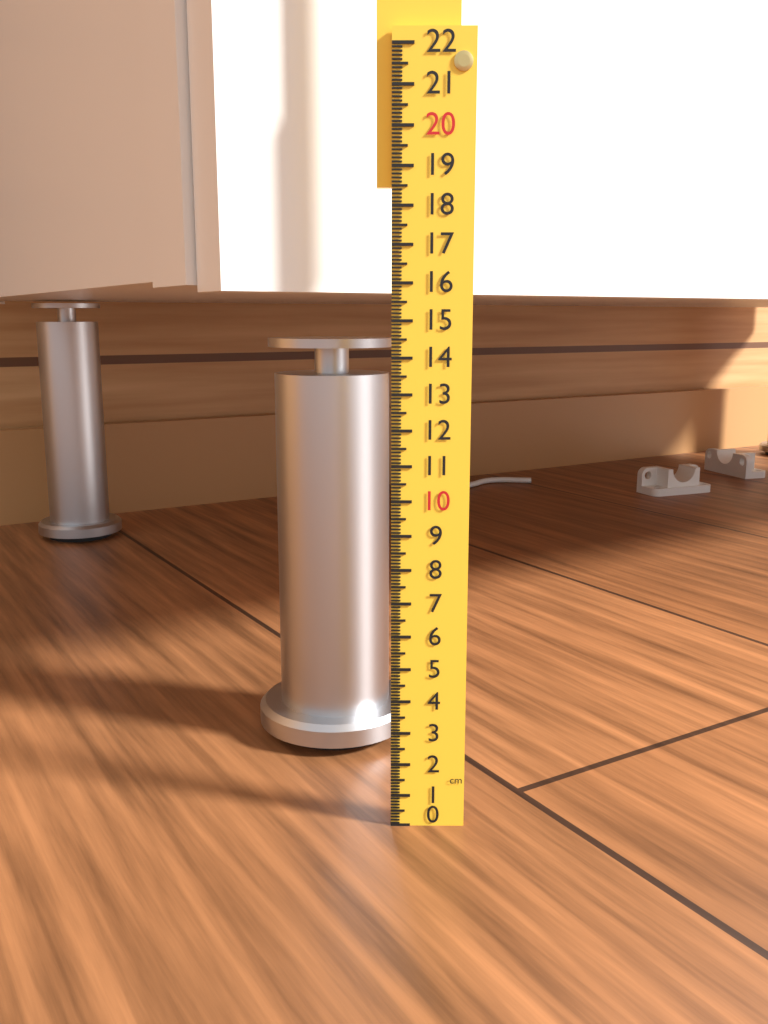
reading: 14.4 cm
